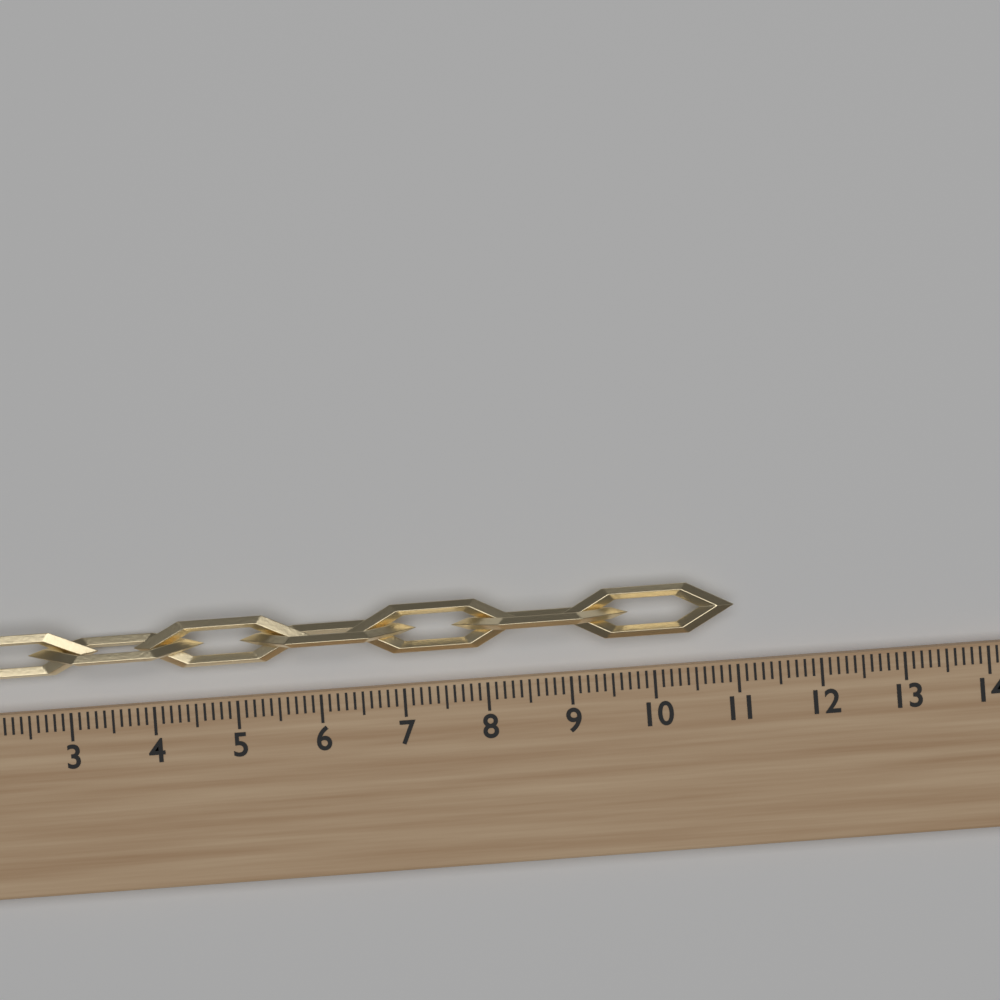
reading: 11.0 (no unit)
